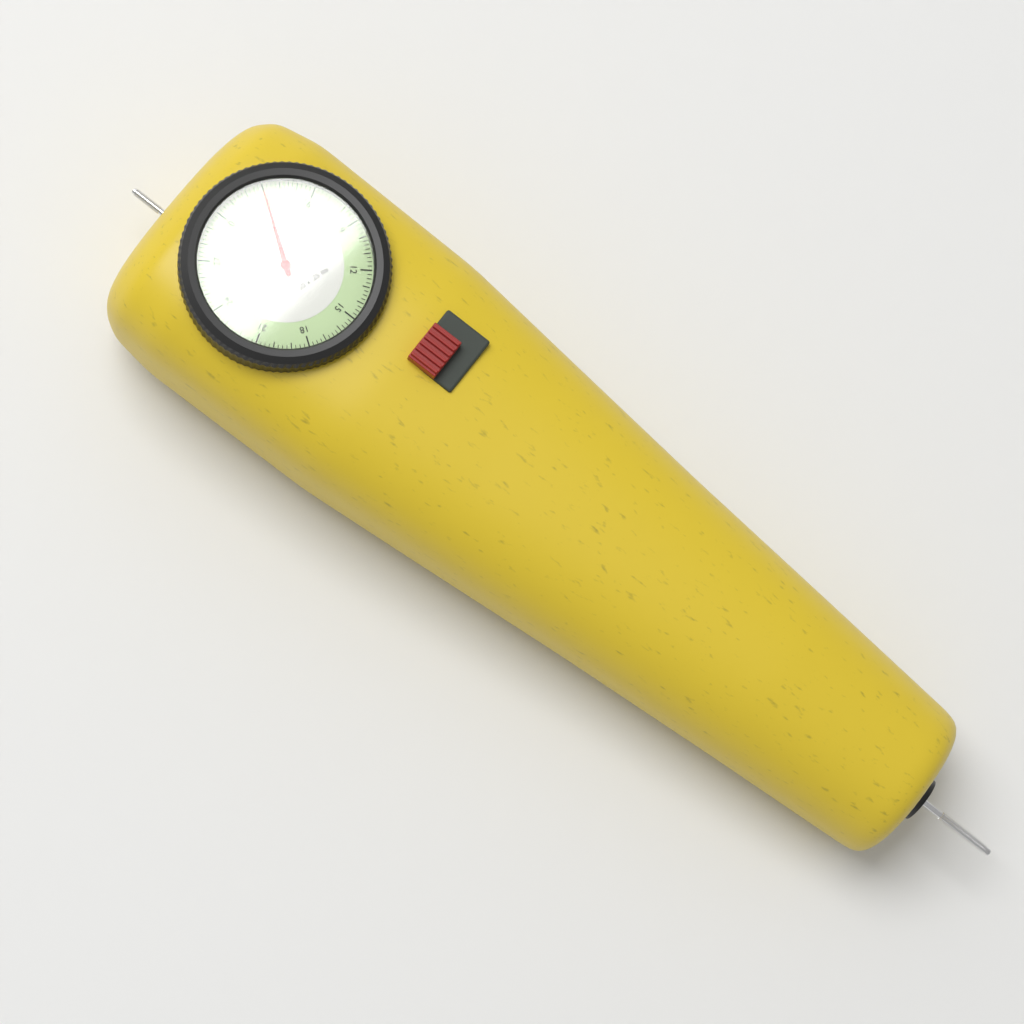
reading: 3.00 lbs
